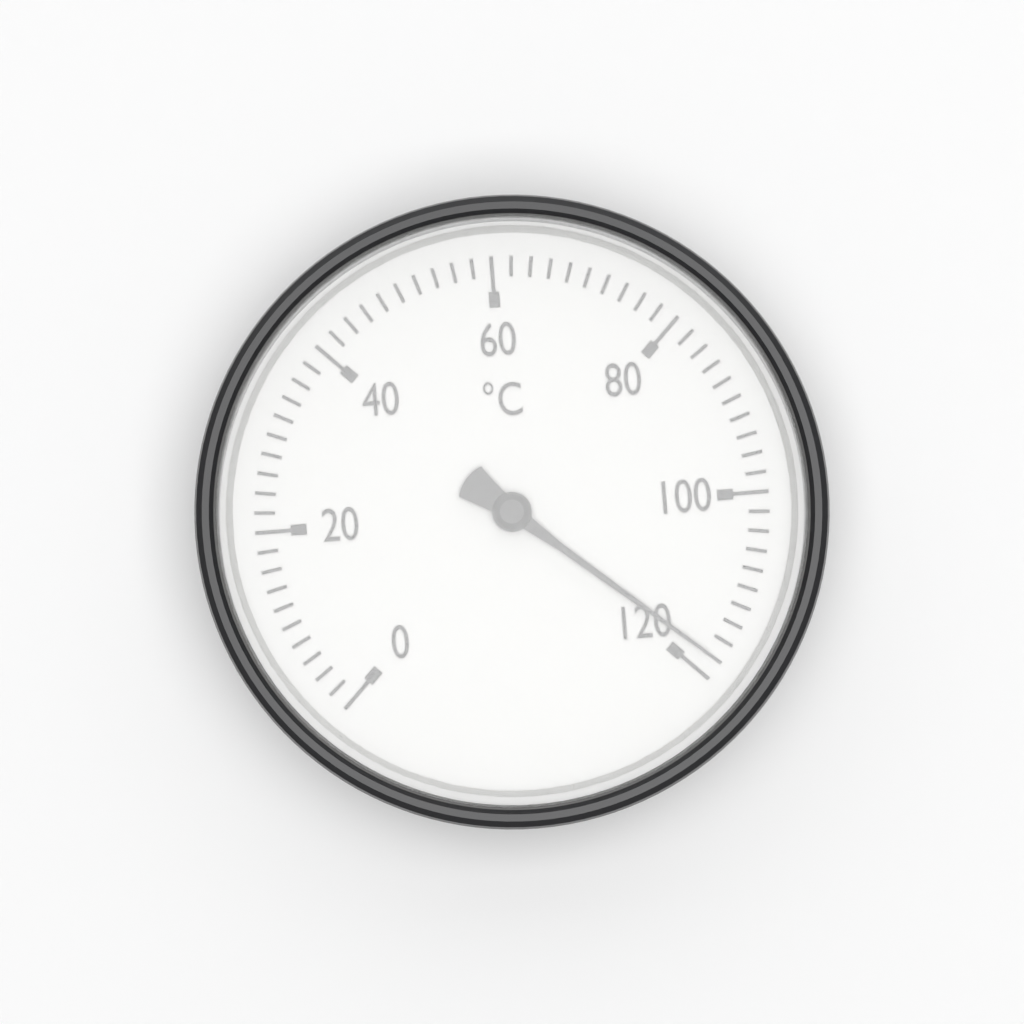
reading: 118 °C
